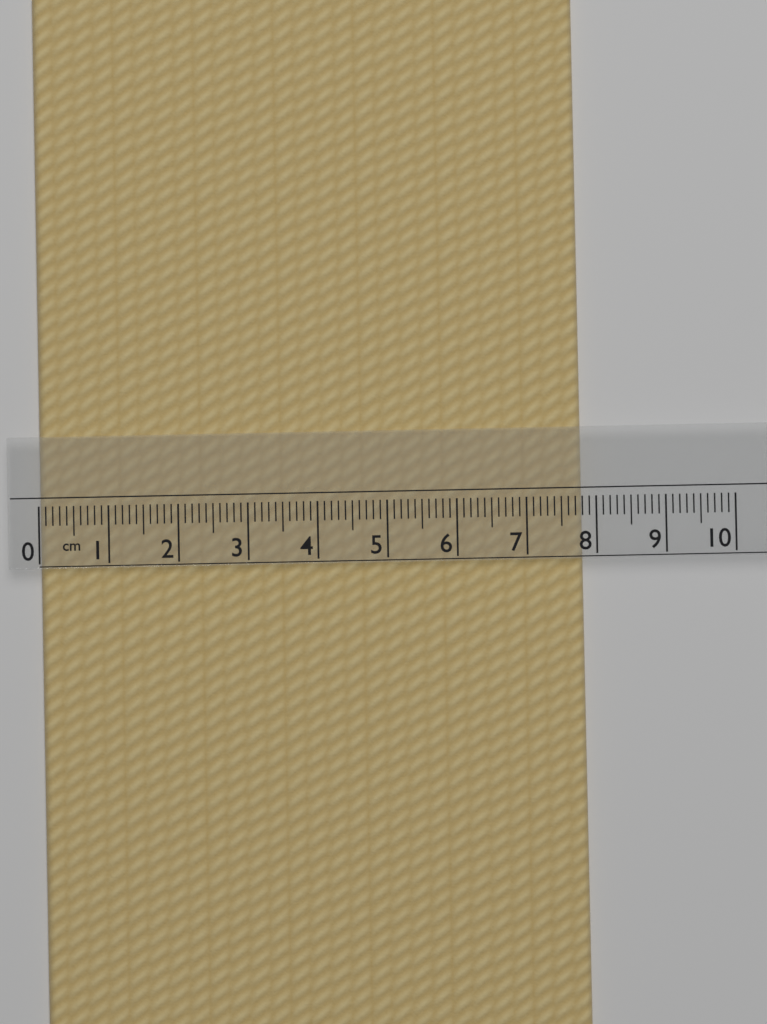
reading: 7.8 cm
